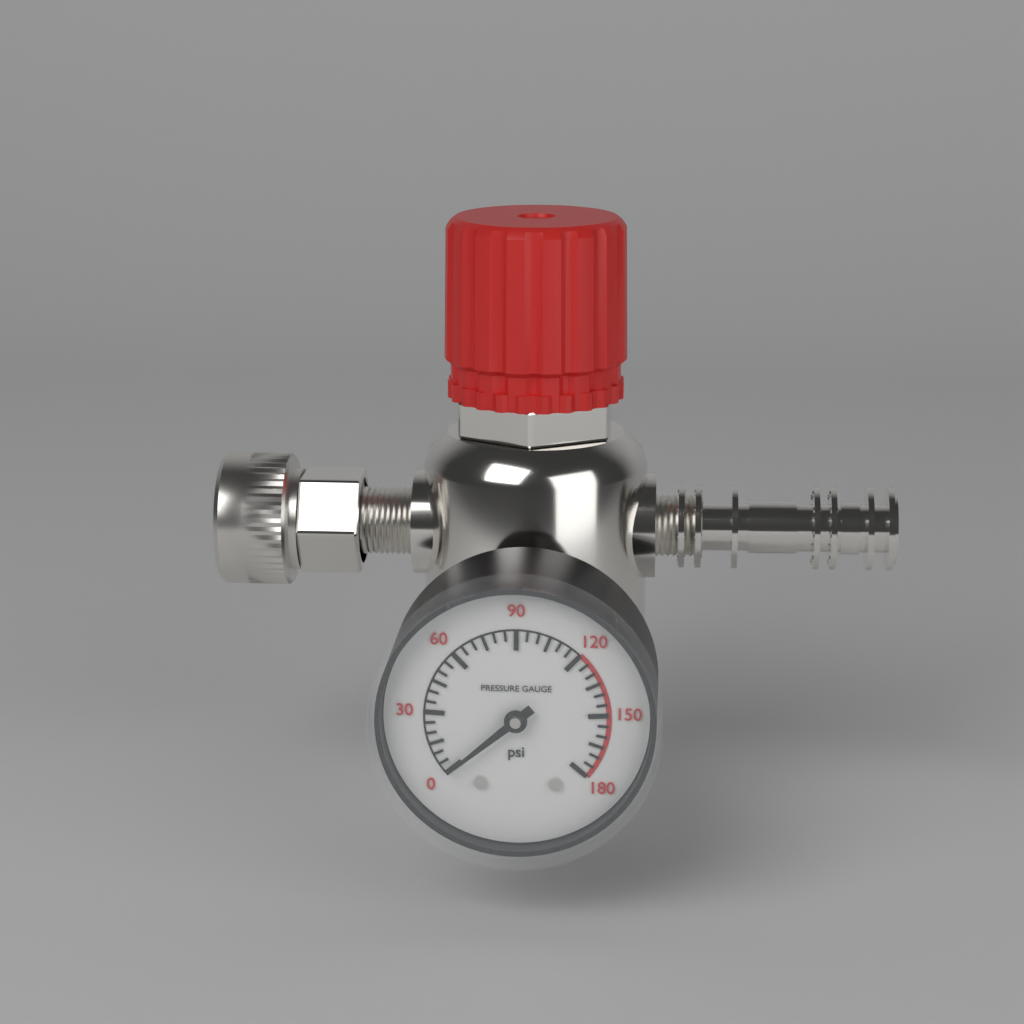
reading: 0 psi
